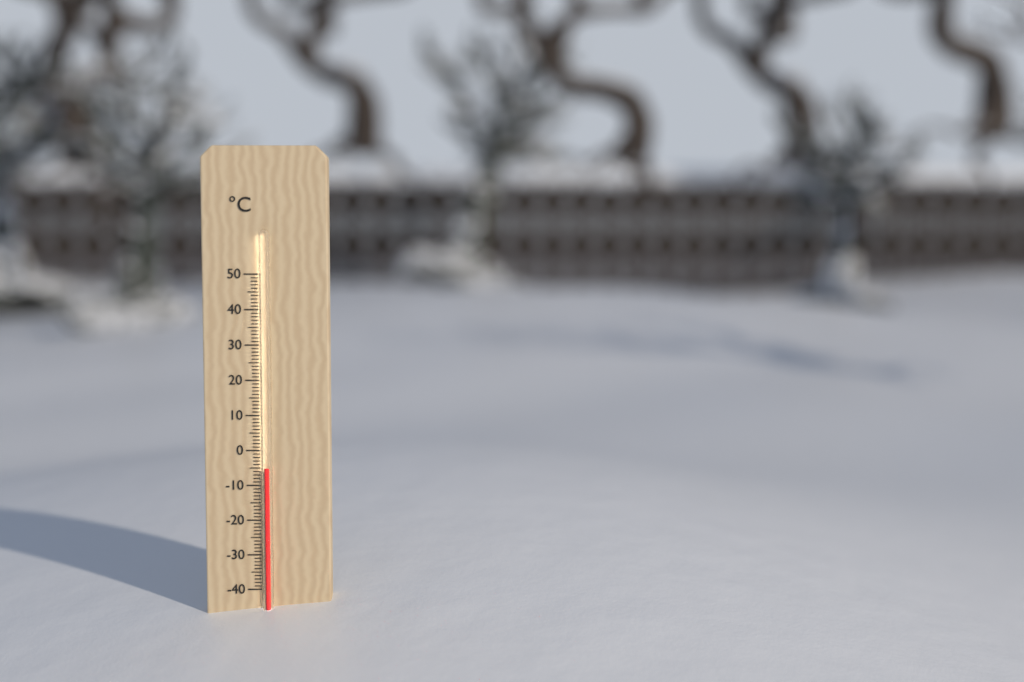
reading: -5 °C
